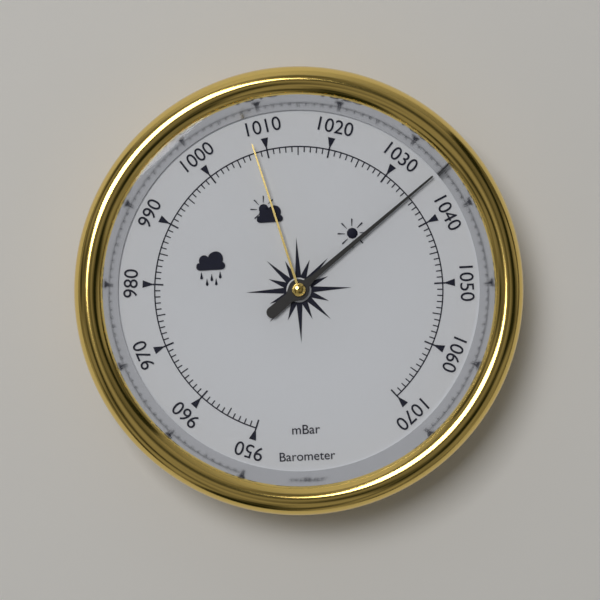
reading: 1035 mbar
